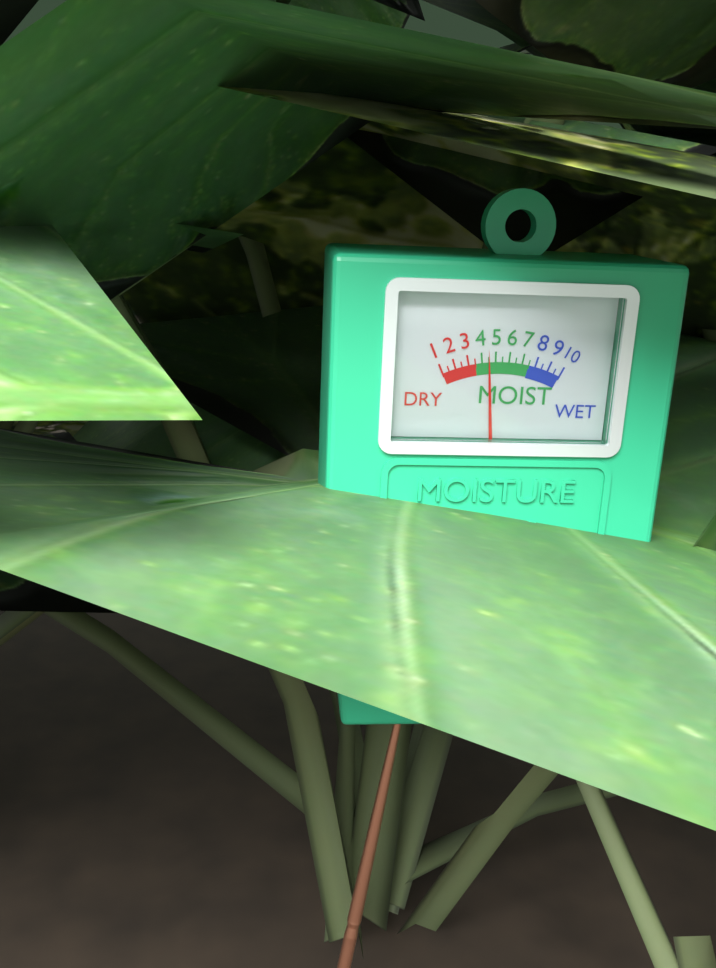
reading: 4.5 (no unit)
